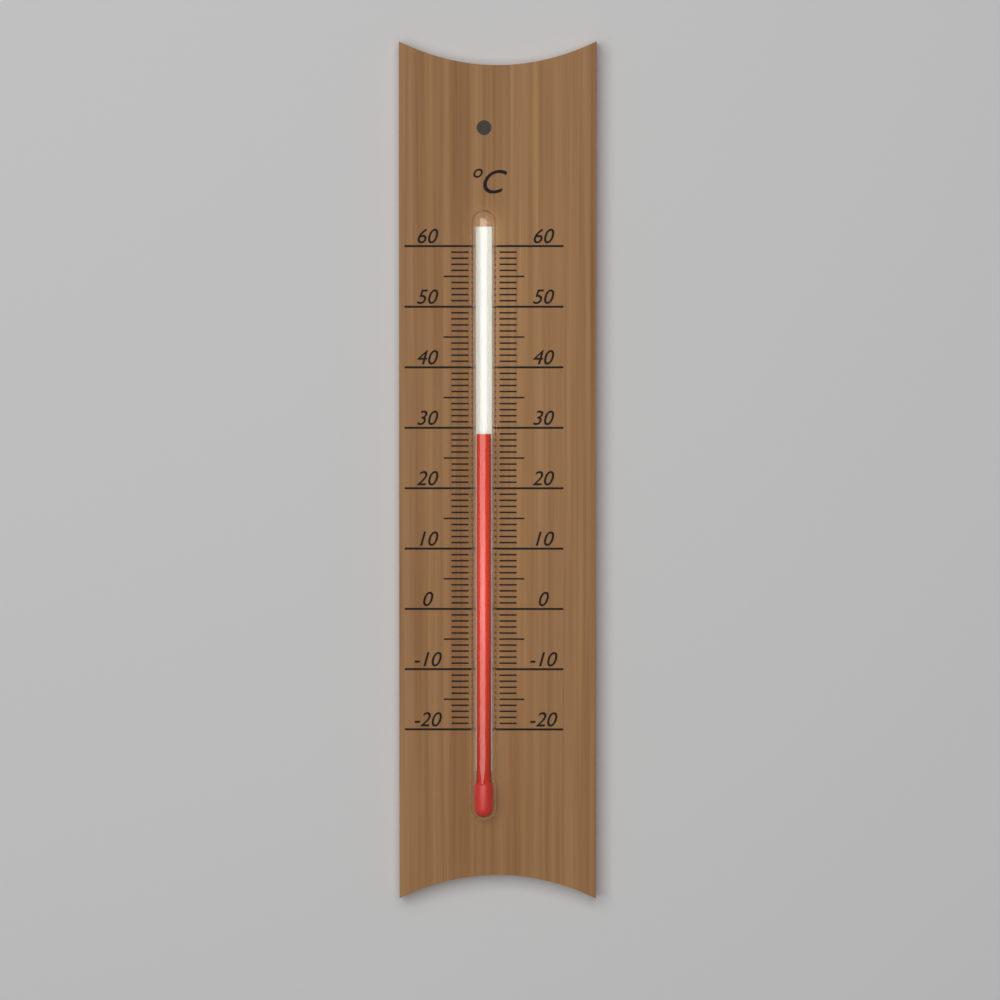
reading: 29 °C
